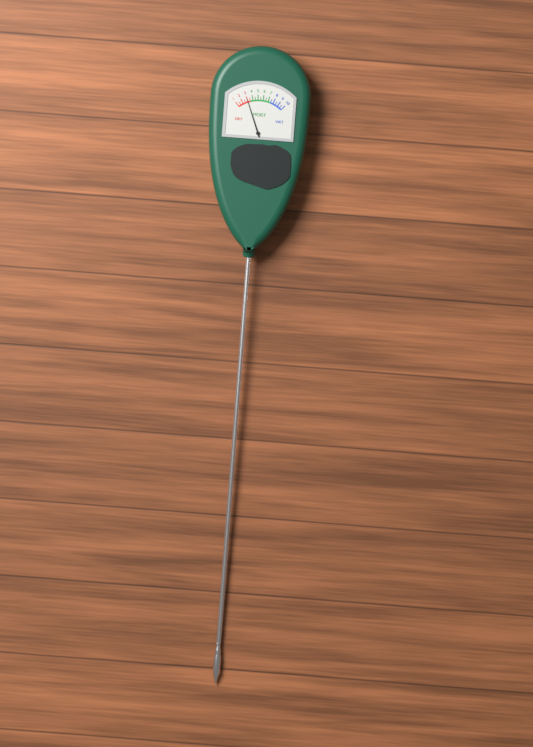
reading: 3.0 (no unit)
